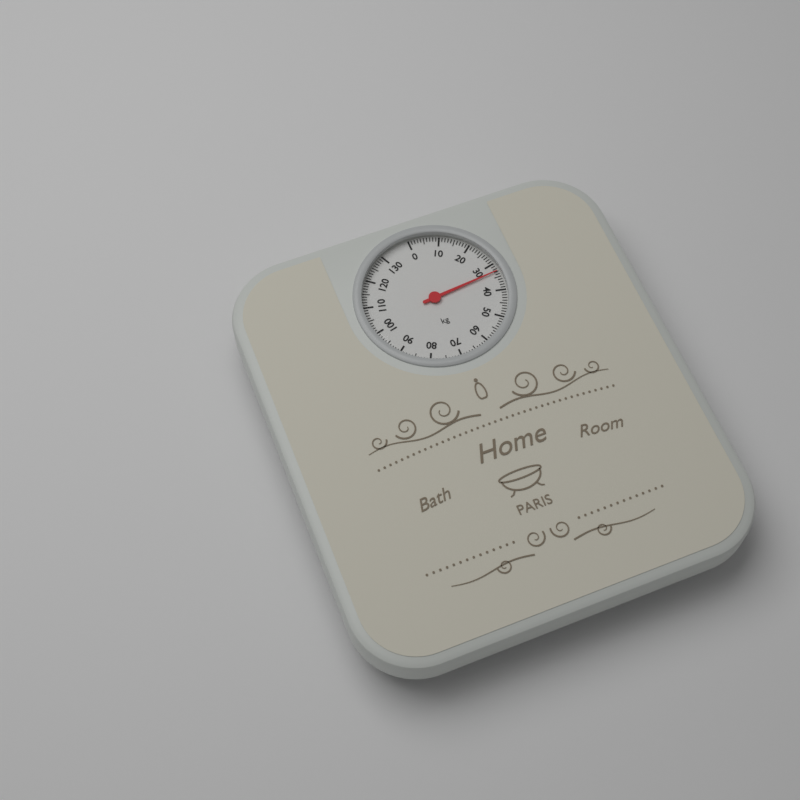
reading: 33 kg
